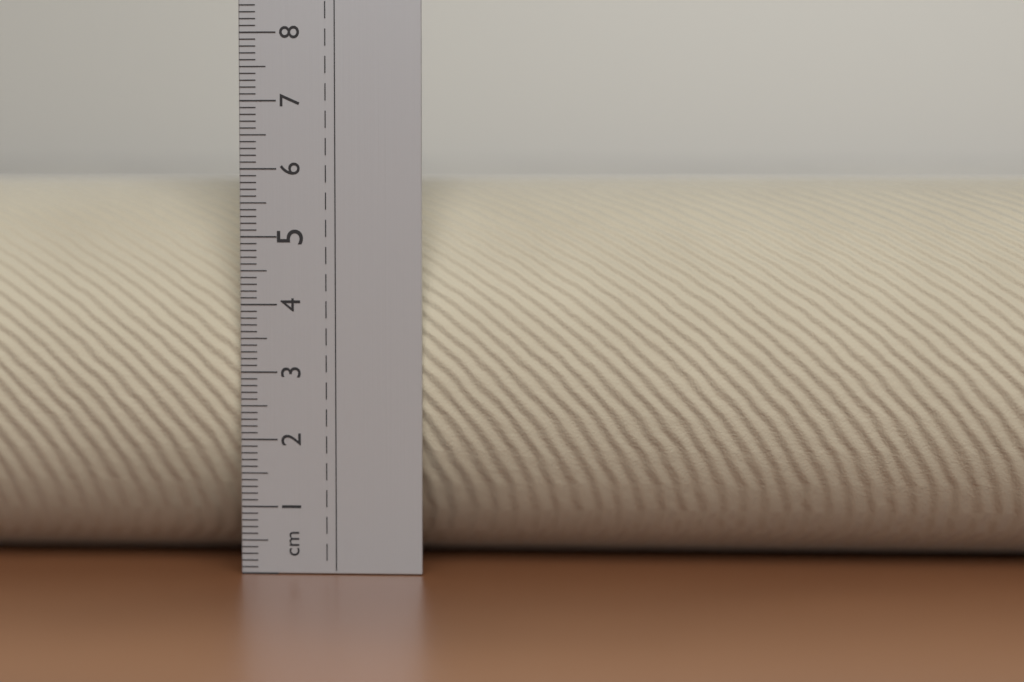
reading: 5.9 cm
